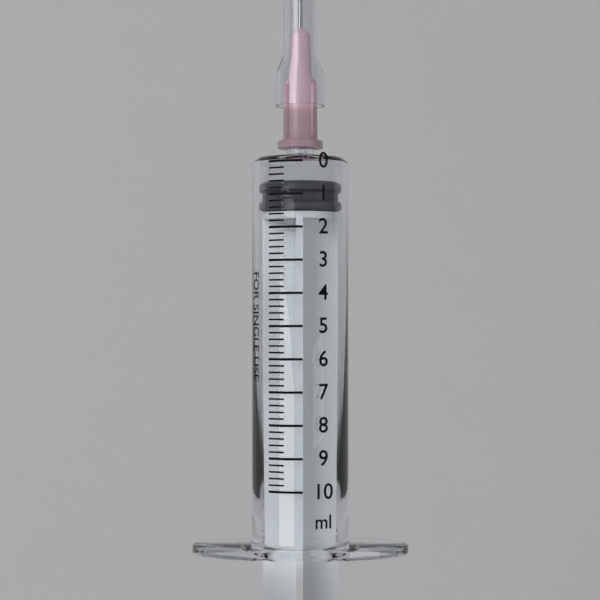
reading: 0.6 ml
